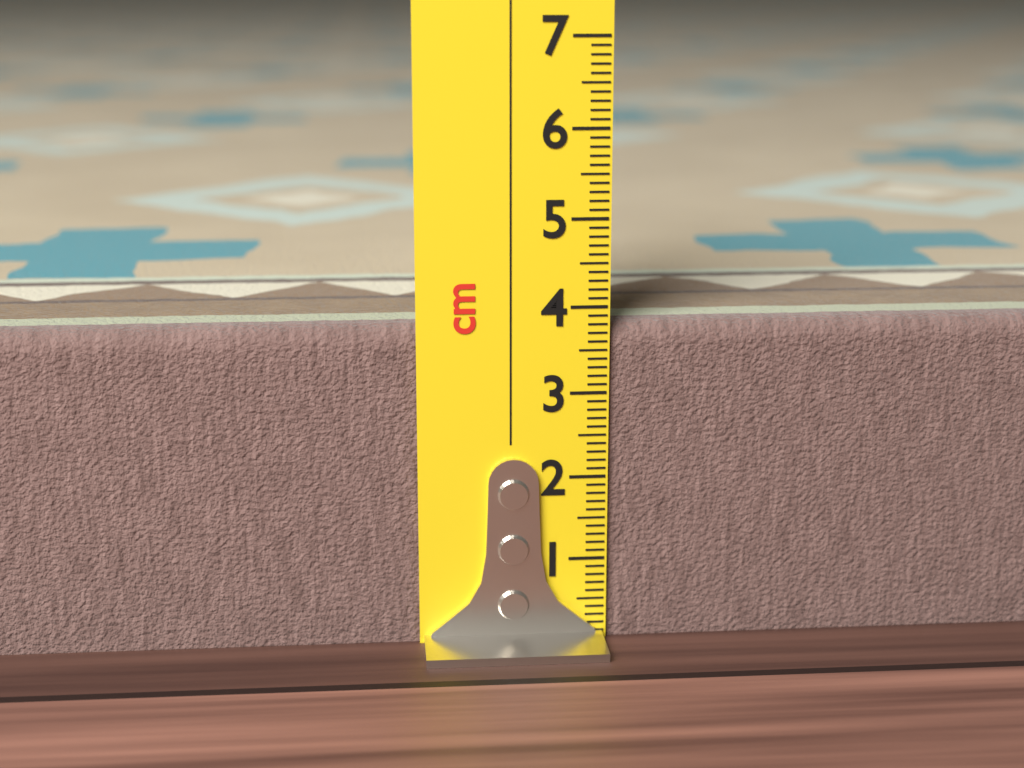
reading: 3.8 cm
